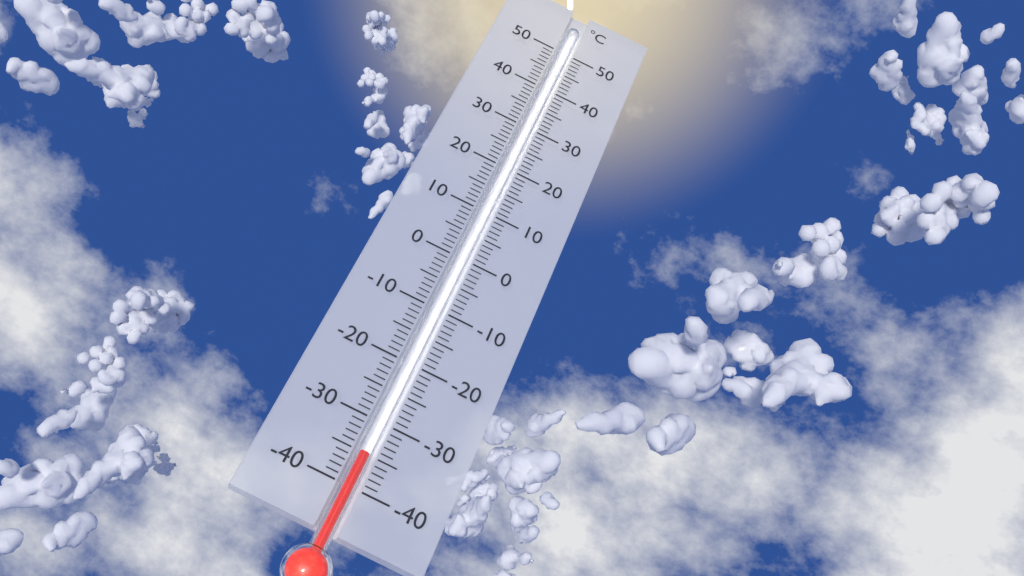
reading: -35 °C
